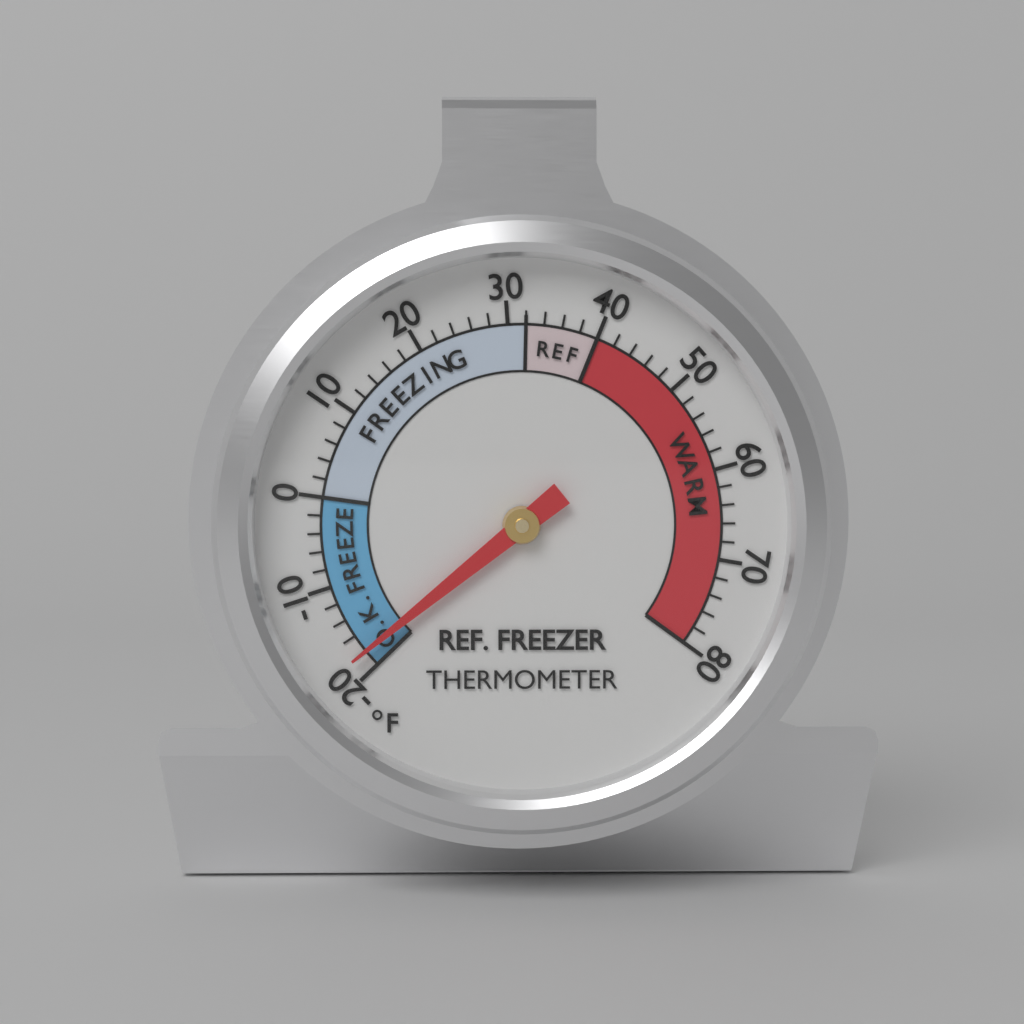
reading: -18 °F
